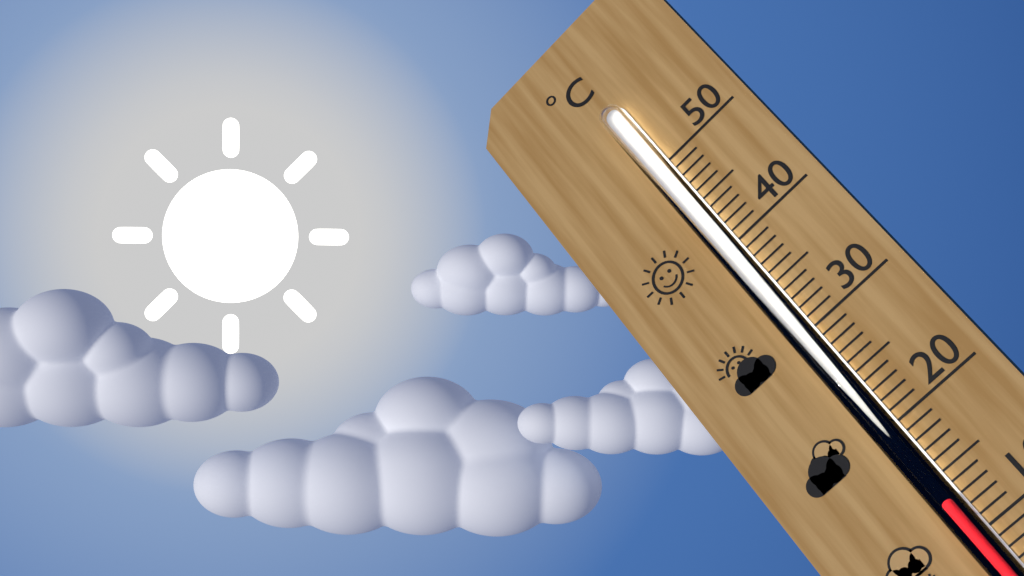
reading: 13 °C
